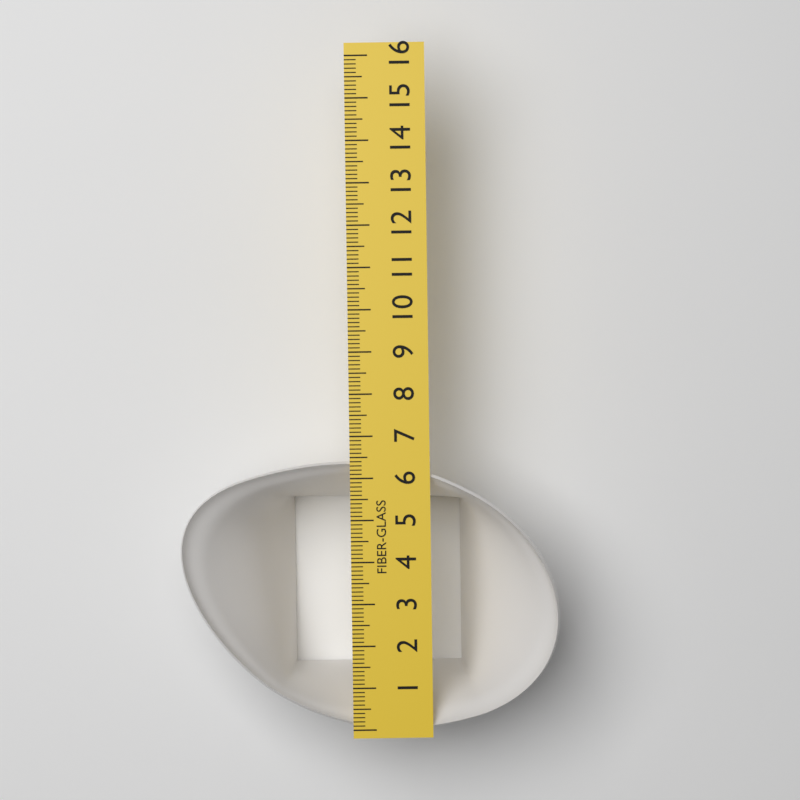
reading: 6.4 (no unit)
